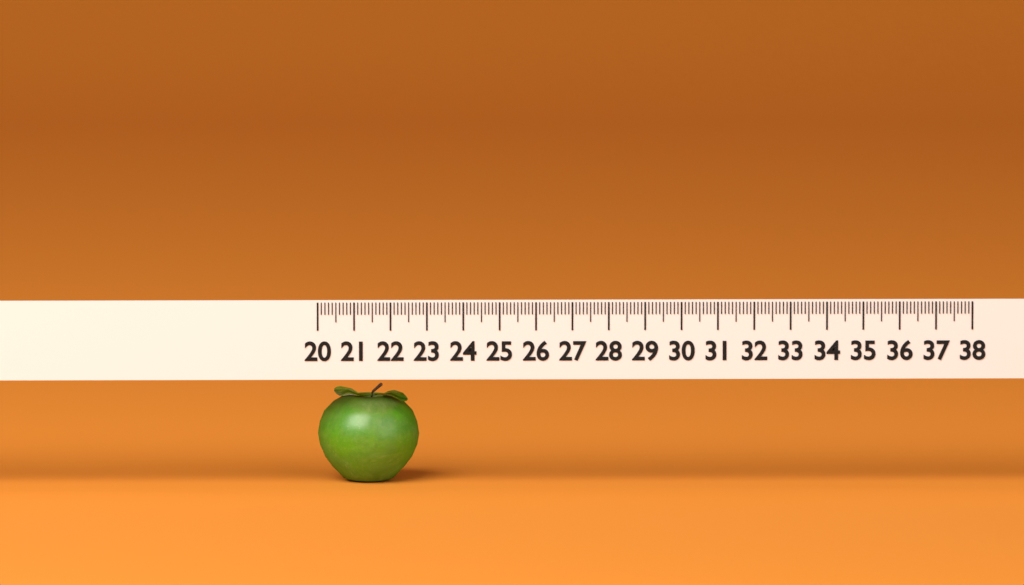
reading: 22.8 (no unit)
